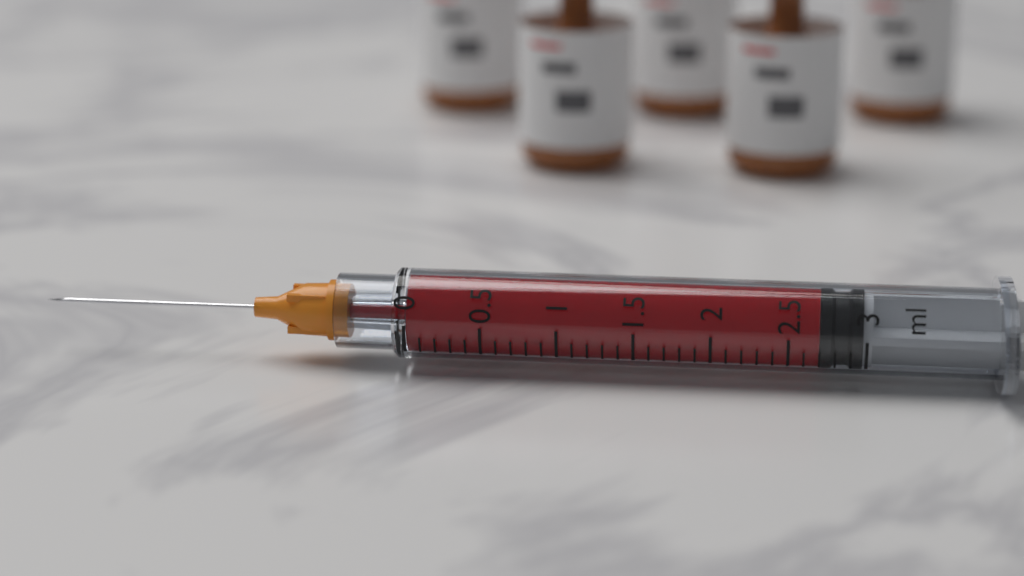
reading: 2.7 ml
